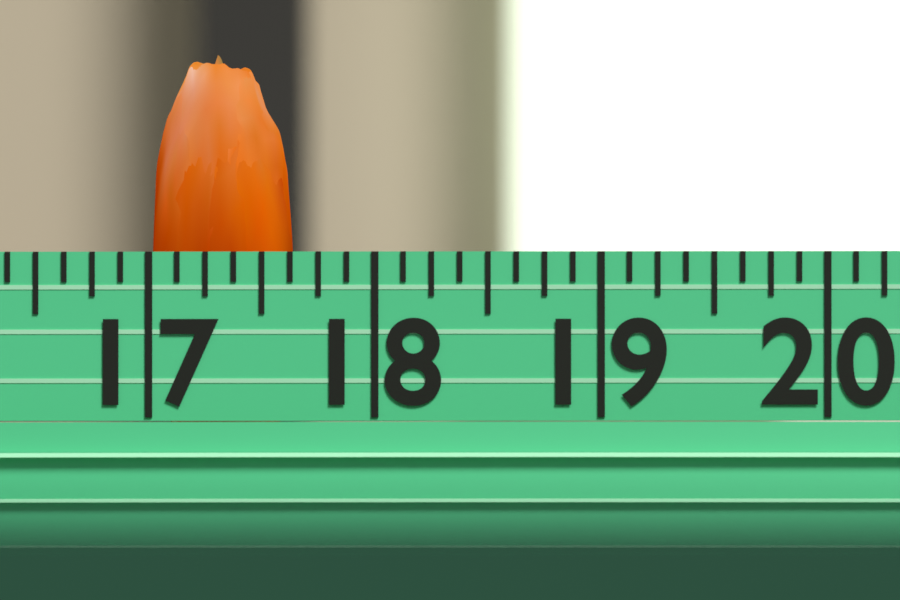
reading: 17.625 (no unit)
